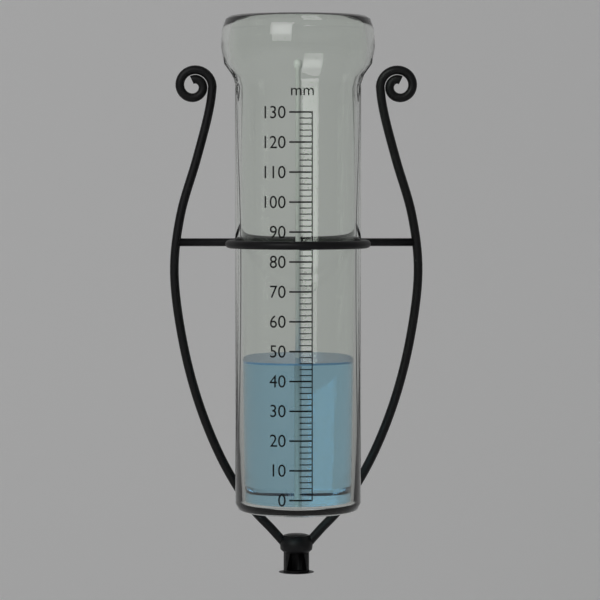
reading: 46 mm
